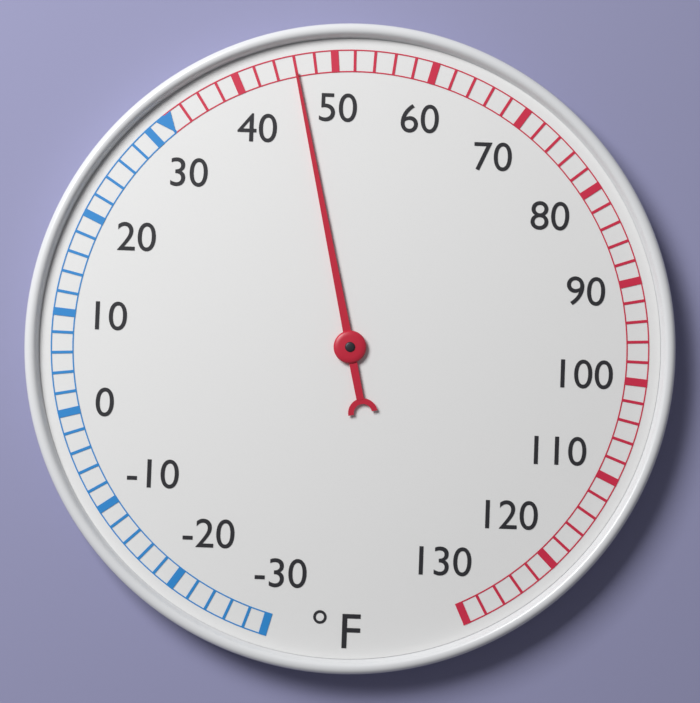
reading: 46 °F
